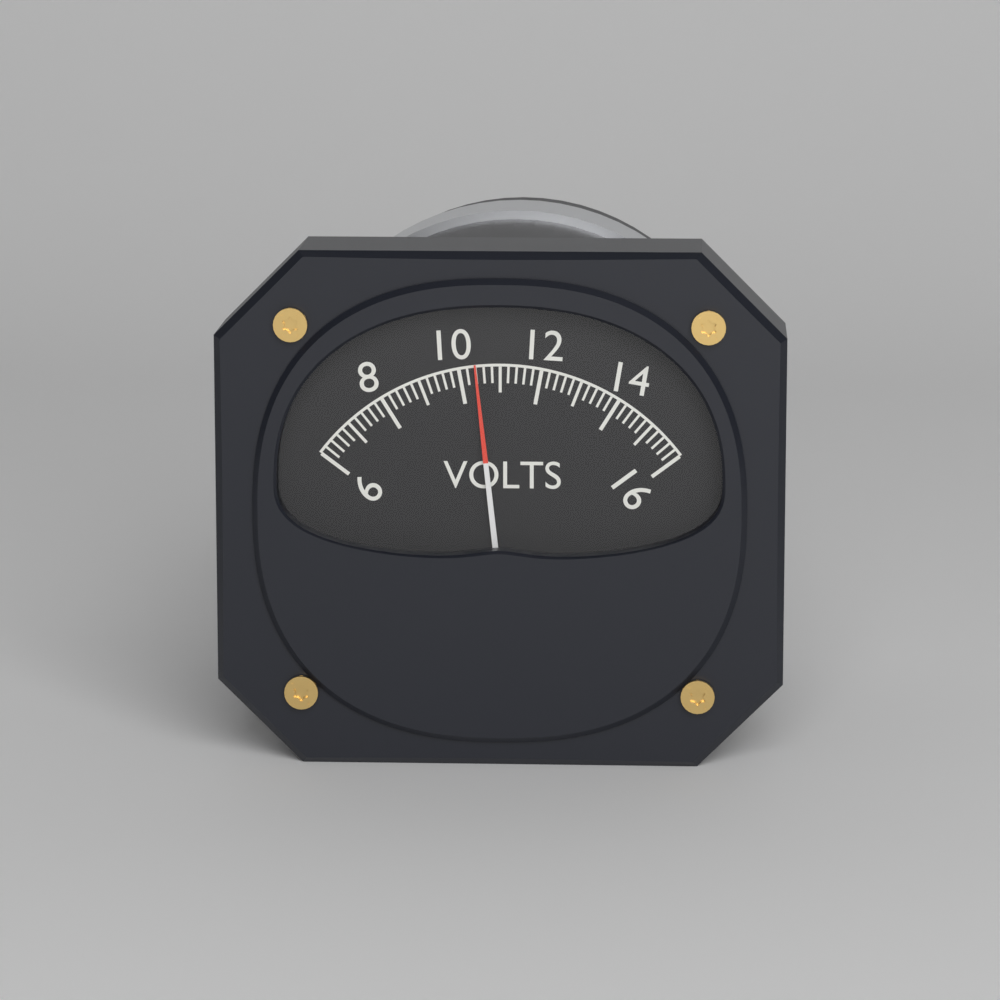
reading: 10.4 V
